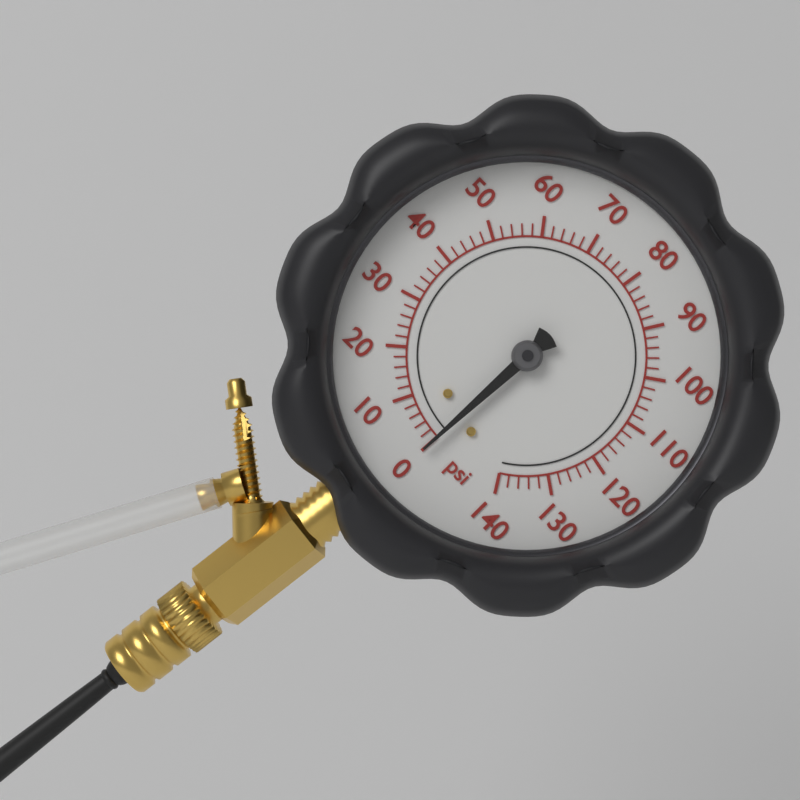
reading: 0 psi
